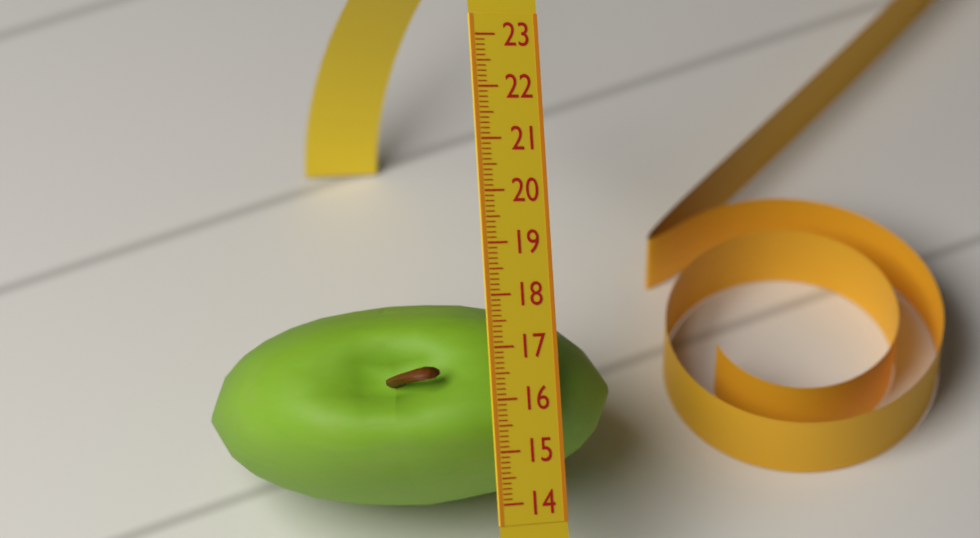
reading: 18.0 (no unit)
